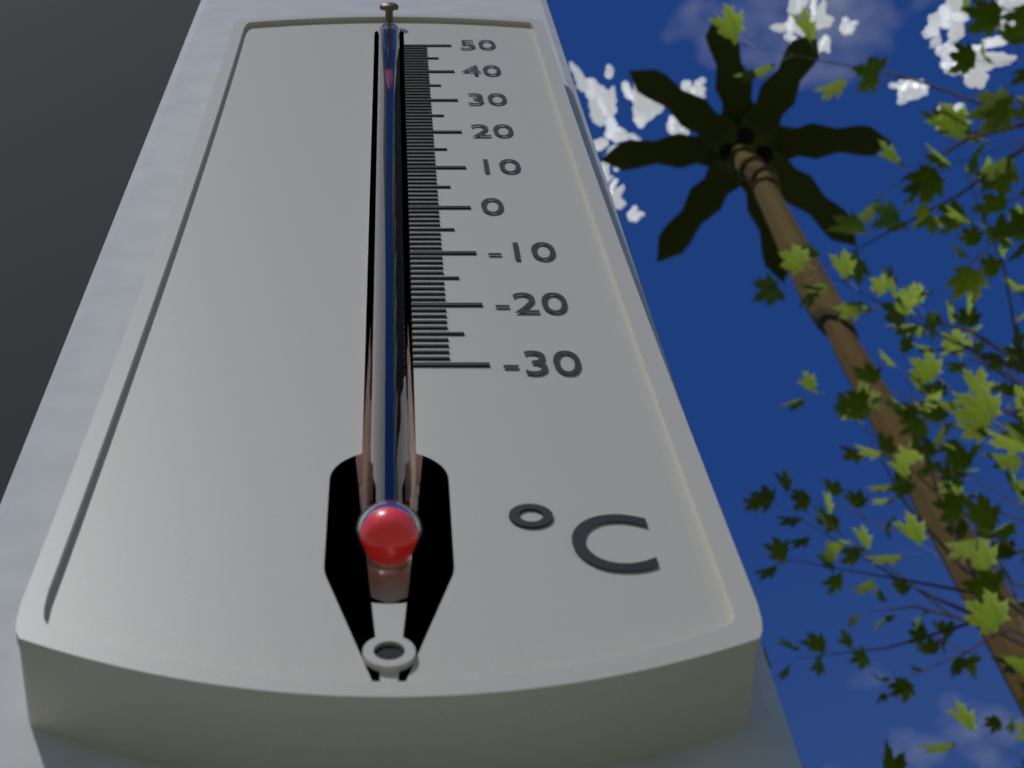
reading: 38 °C
